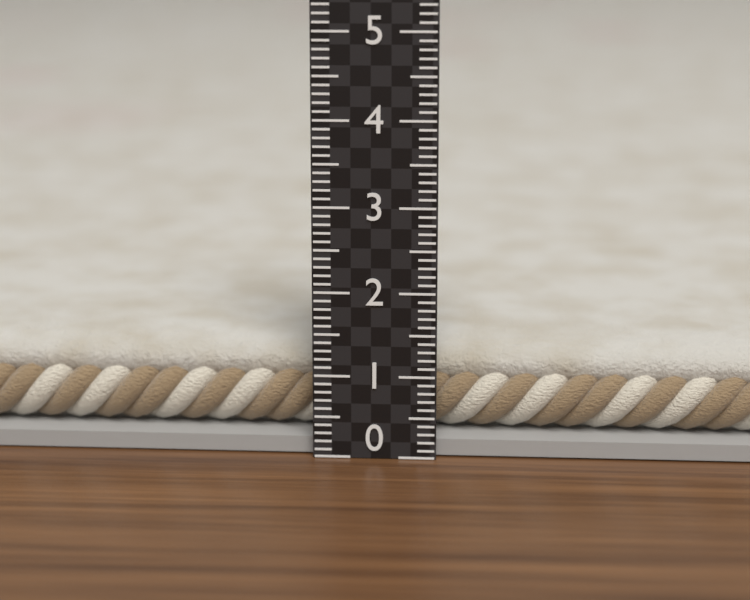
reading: 1.3 (no unit)
